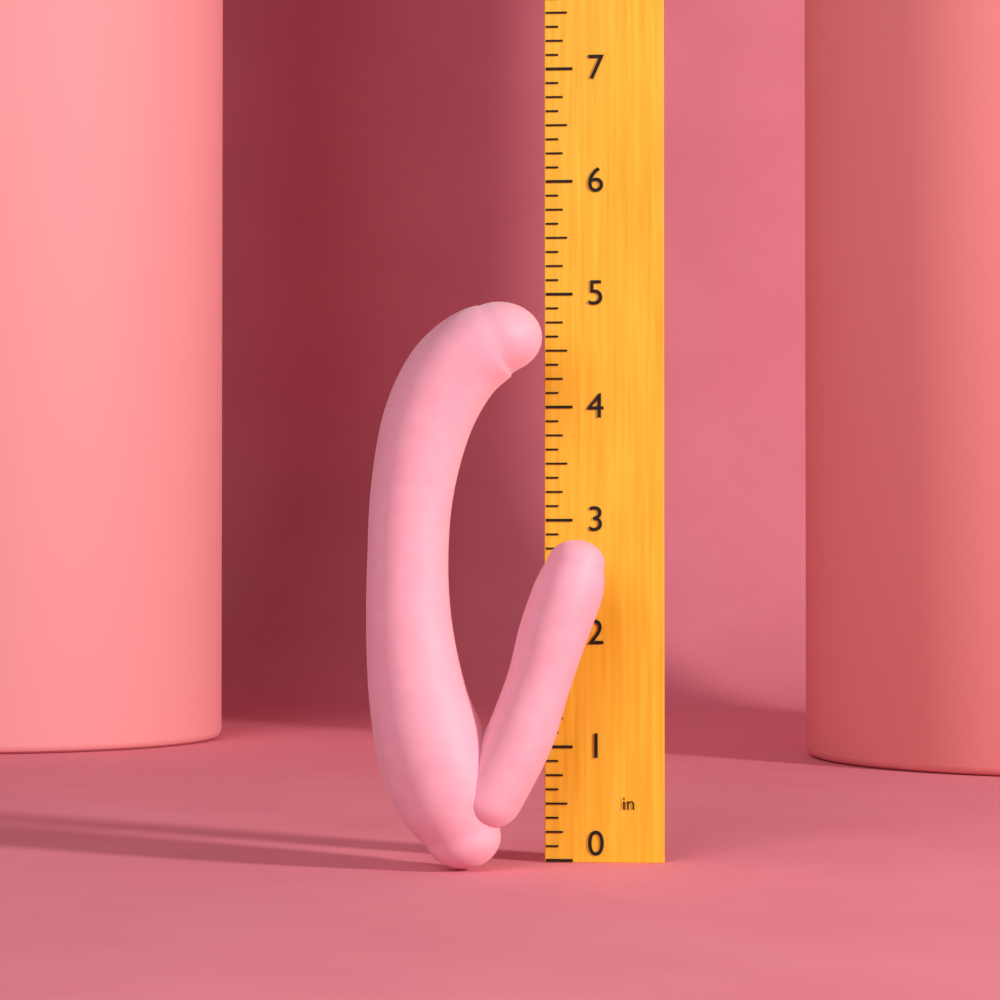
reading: 4.875 in
